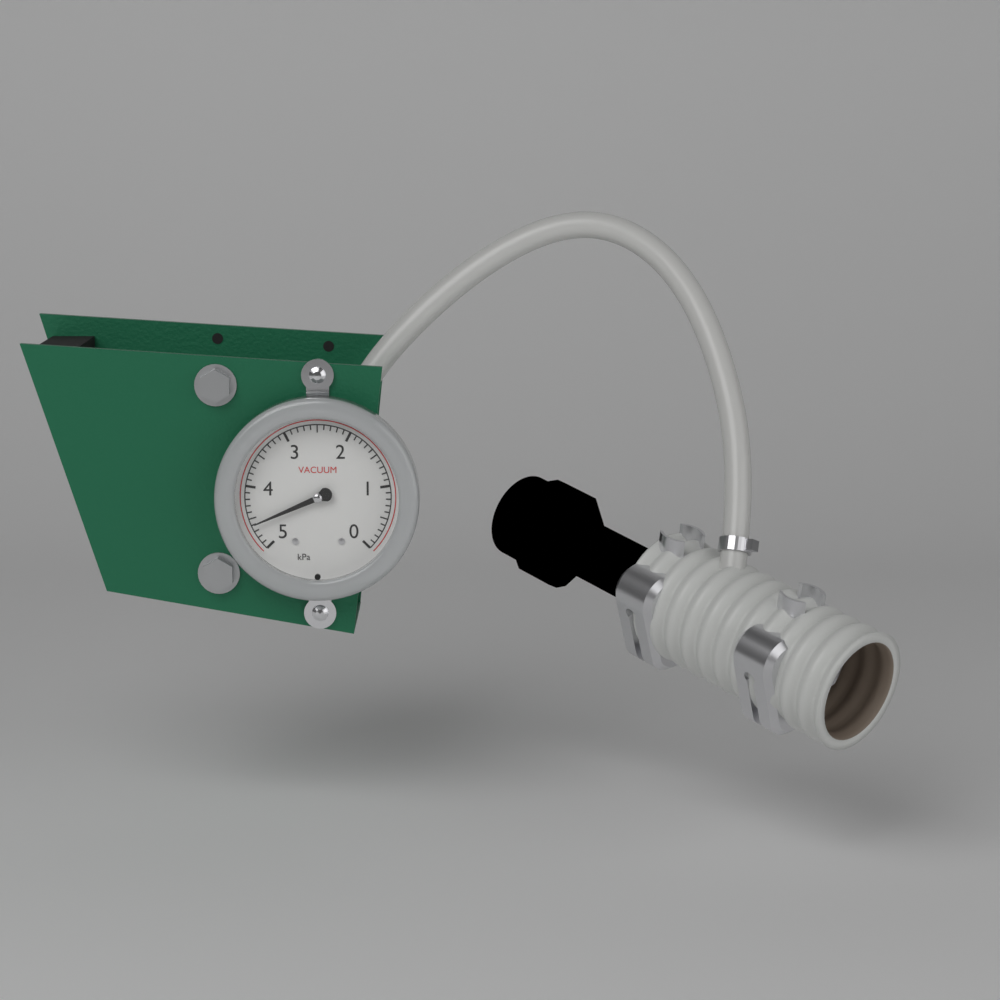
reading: 4.6 kPa
